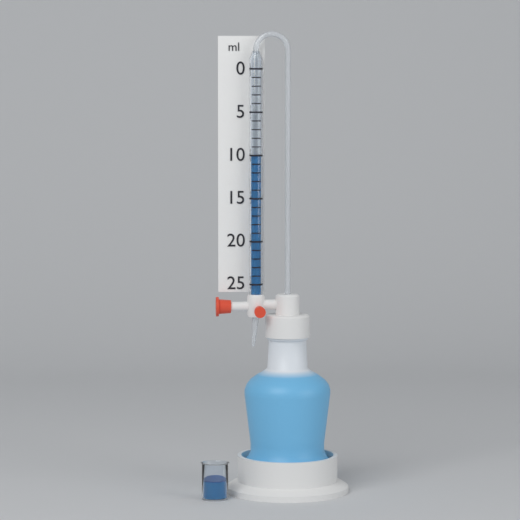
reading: 10 ml
